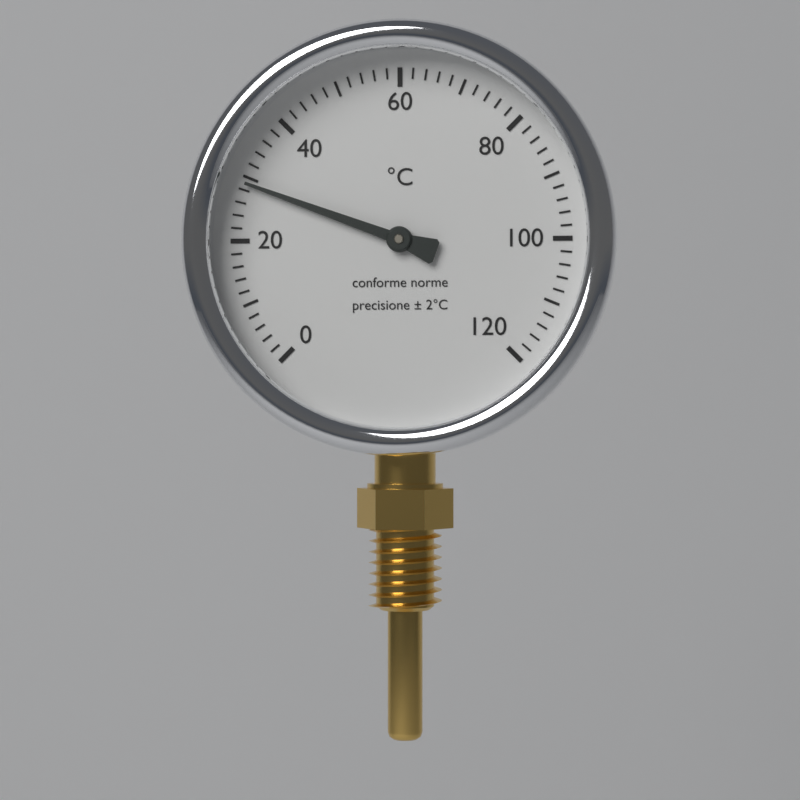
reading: 29 °C
